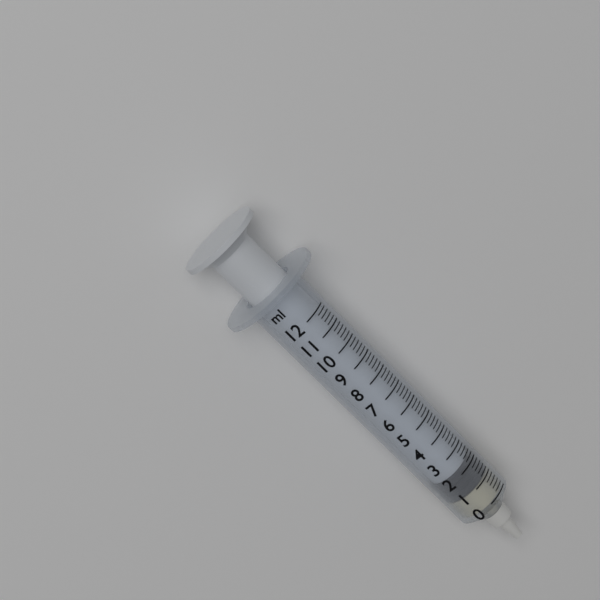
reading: 1.0 ml
